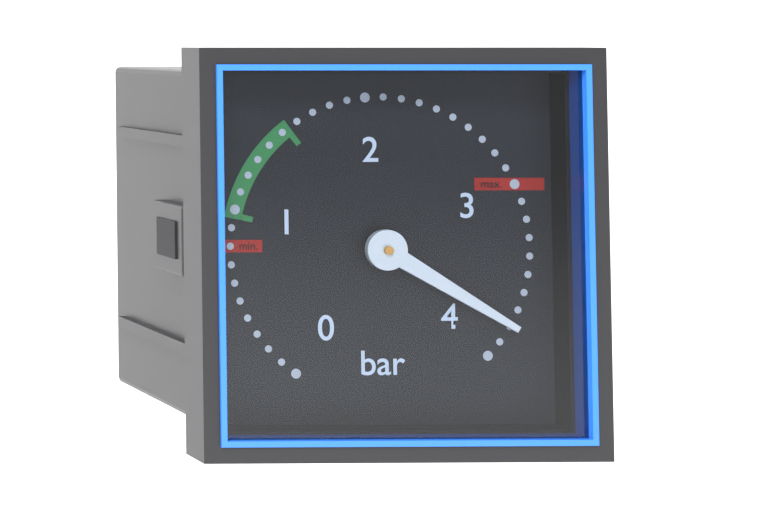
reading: 3.8 bar
